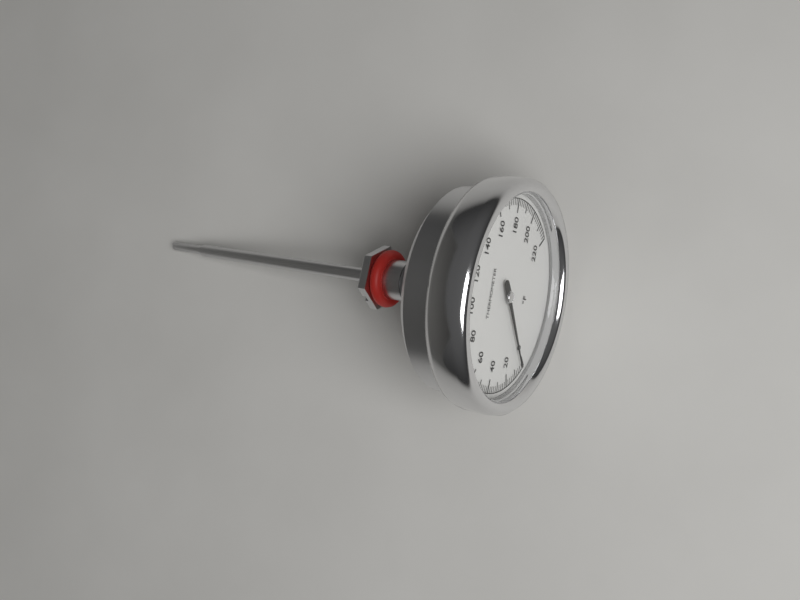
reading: 4 °F
